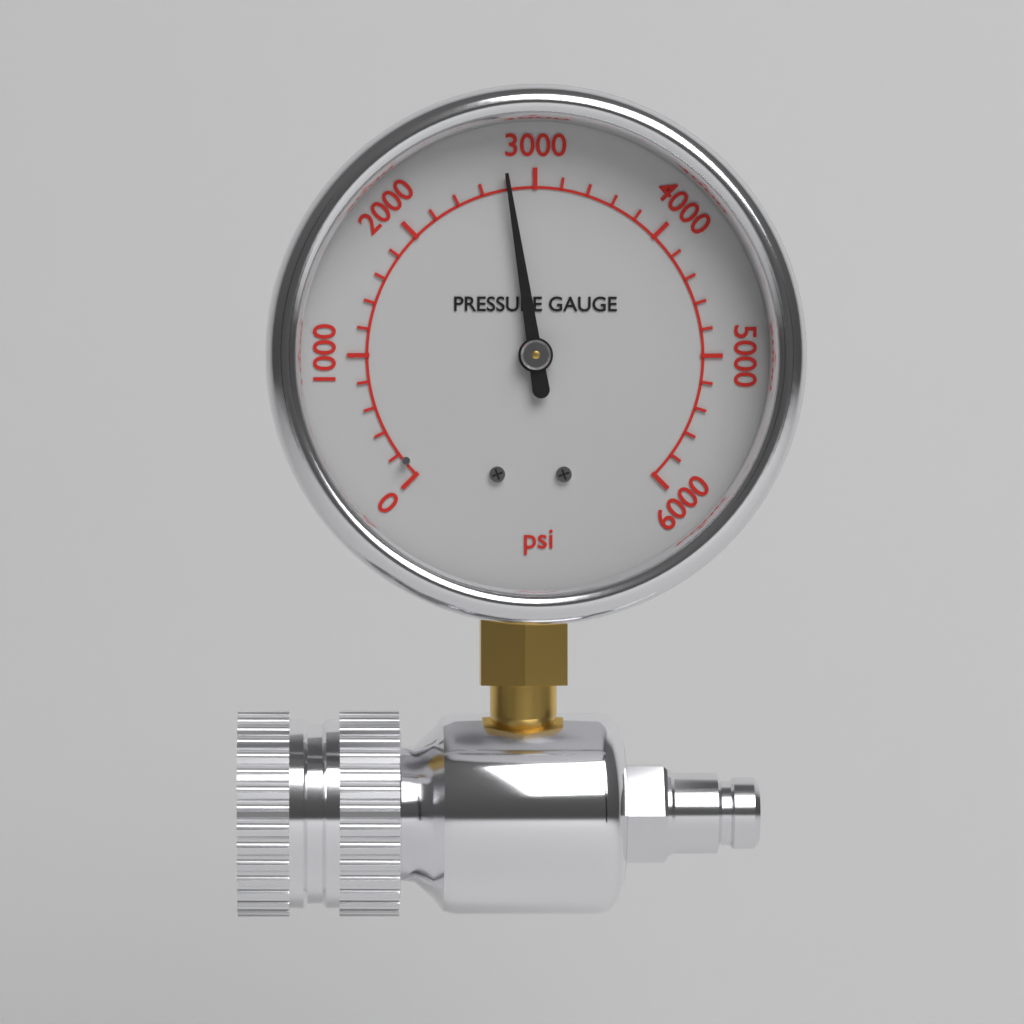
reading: 2800 psi
